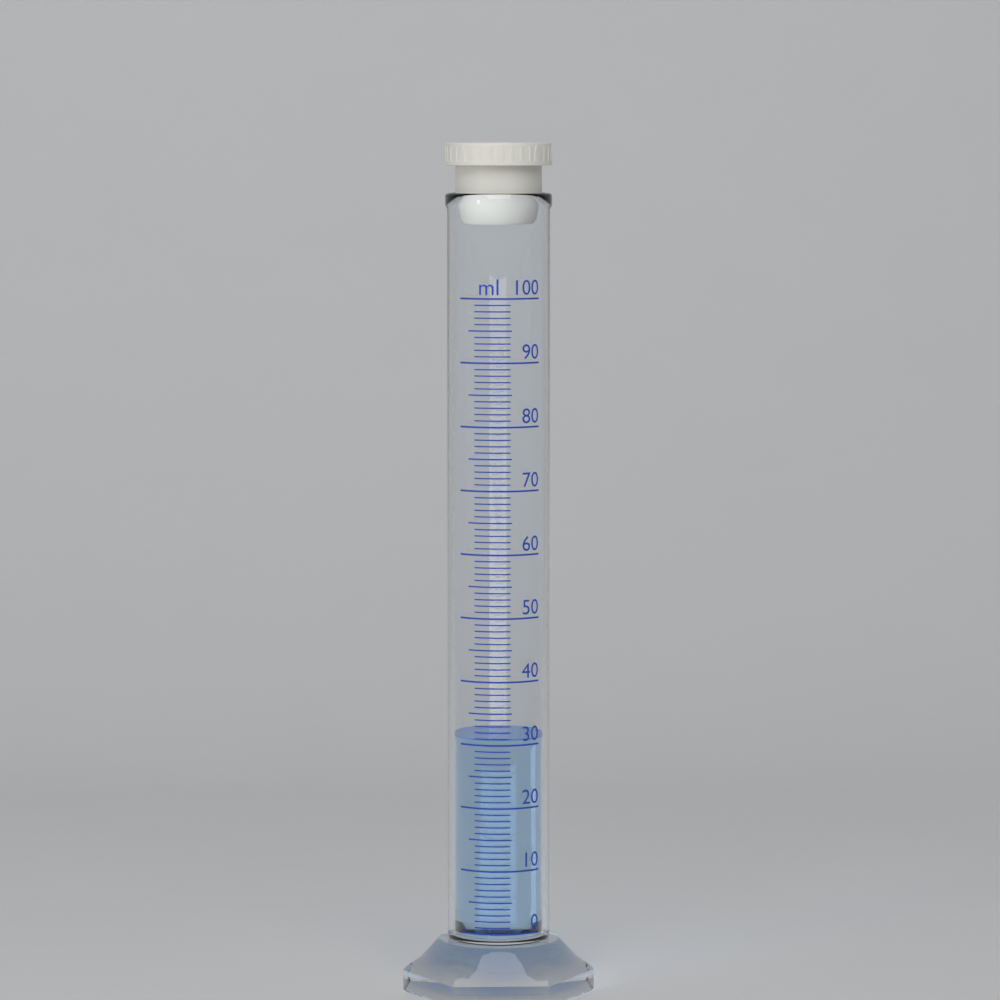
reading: 31 ml
